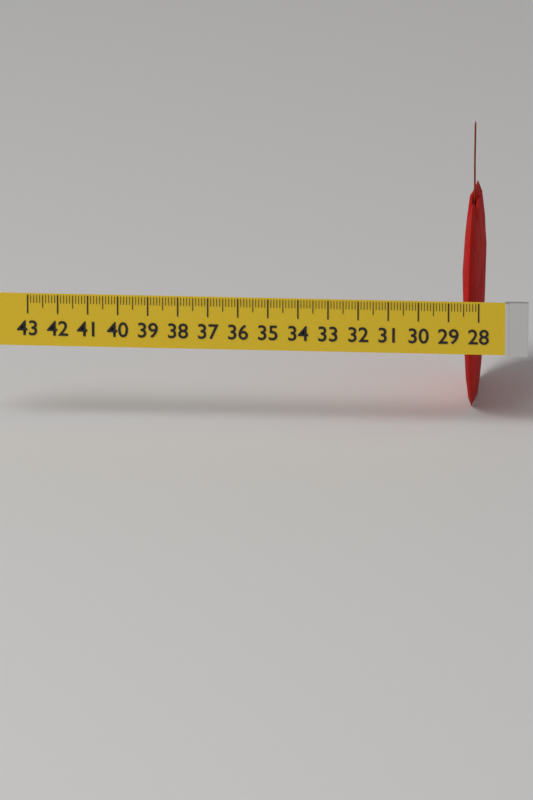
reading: 28.7 (no unit)
